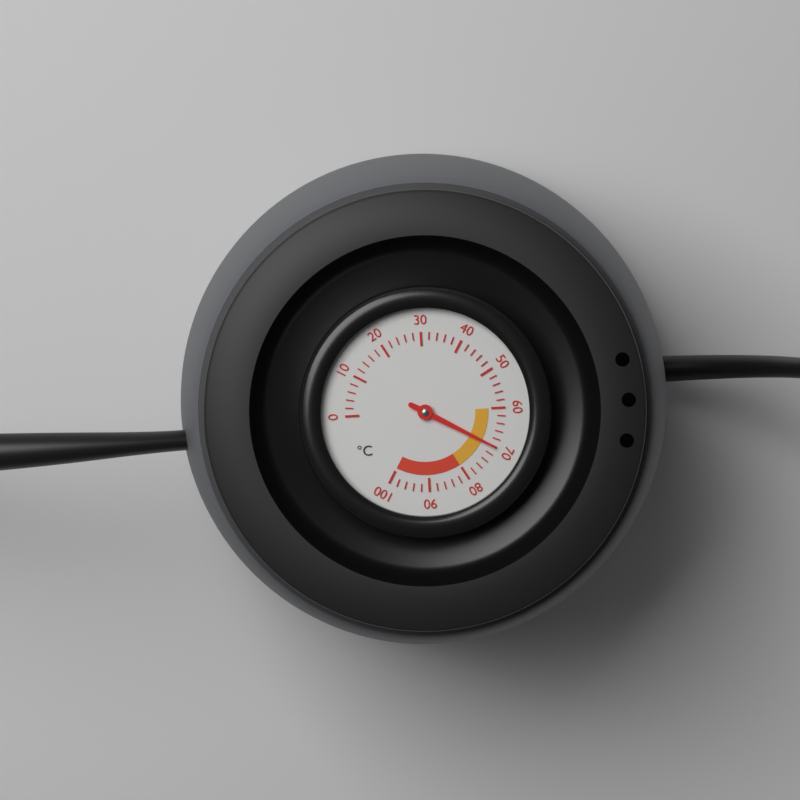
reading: 70 °C
